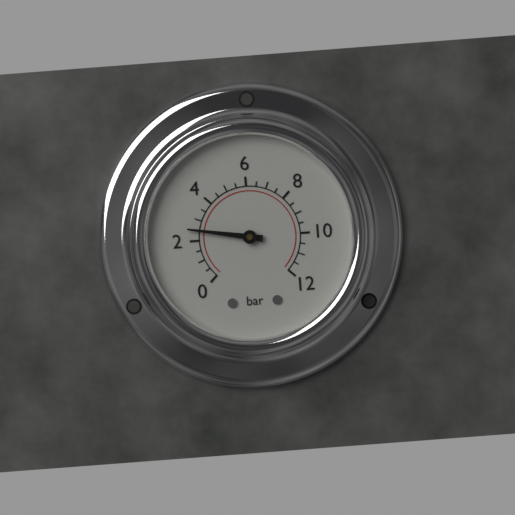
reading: 2.5 bar
